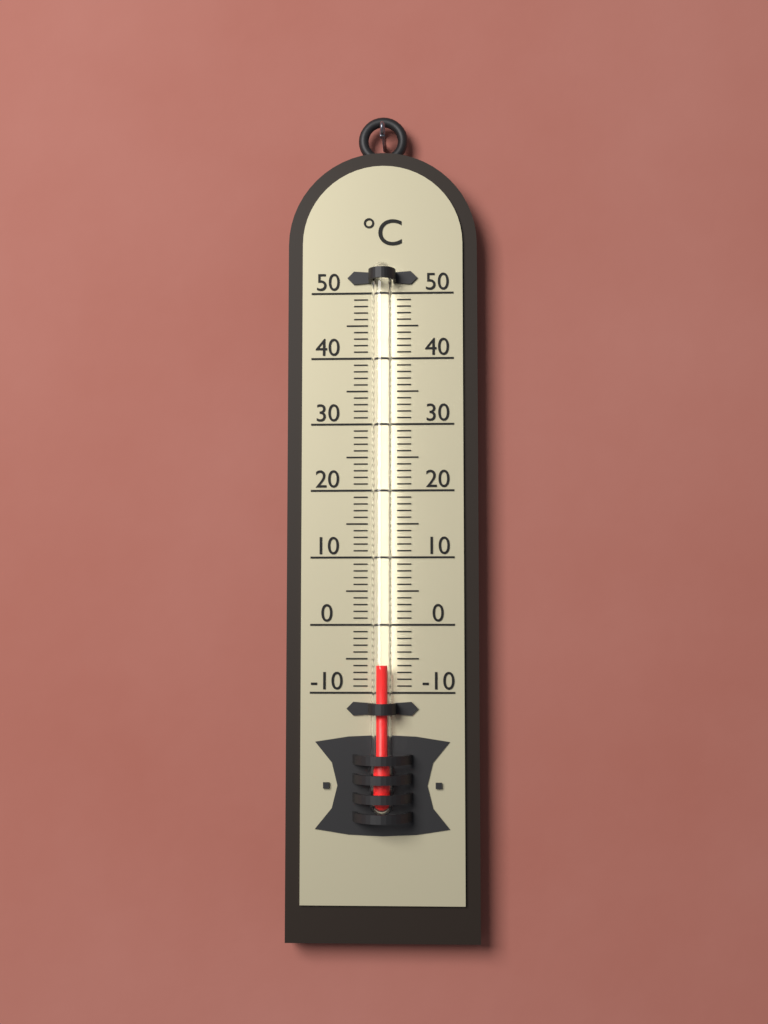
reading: -6 °C
